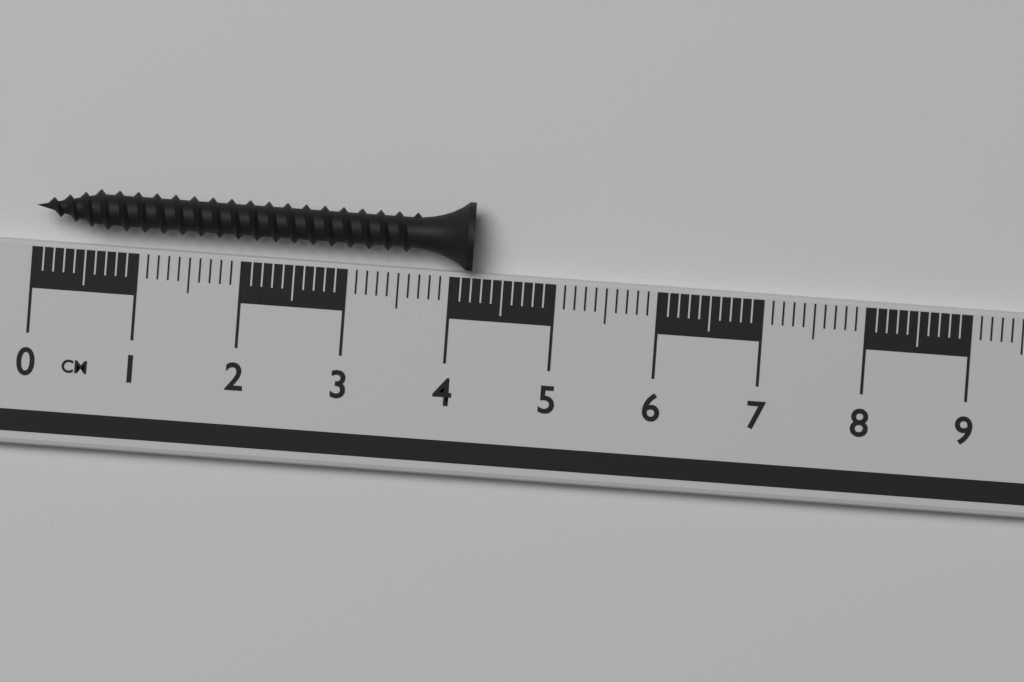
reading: 4.2 cm
